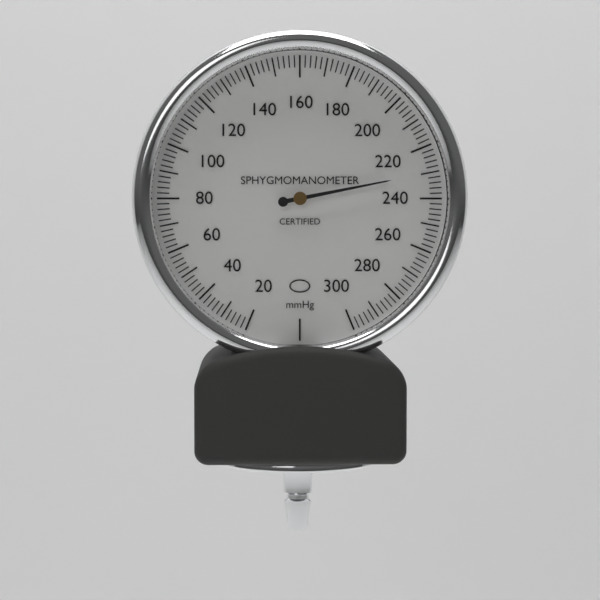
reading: 230 mmHg
